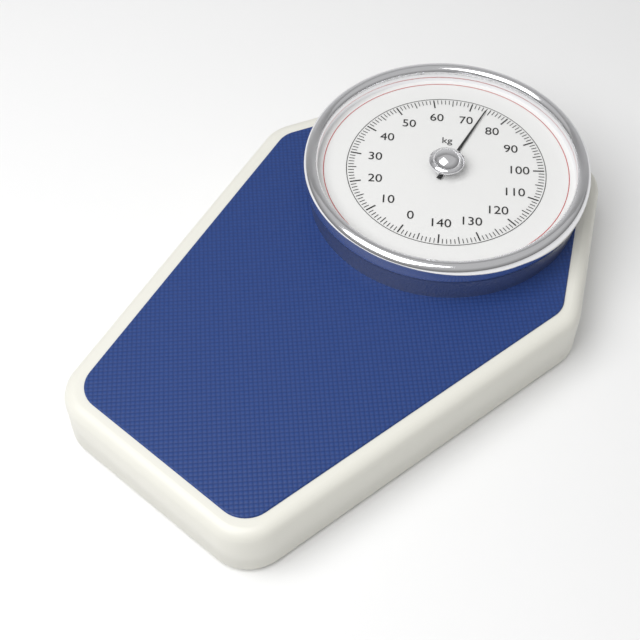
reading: 74 kg
